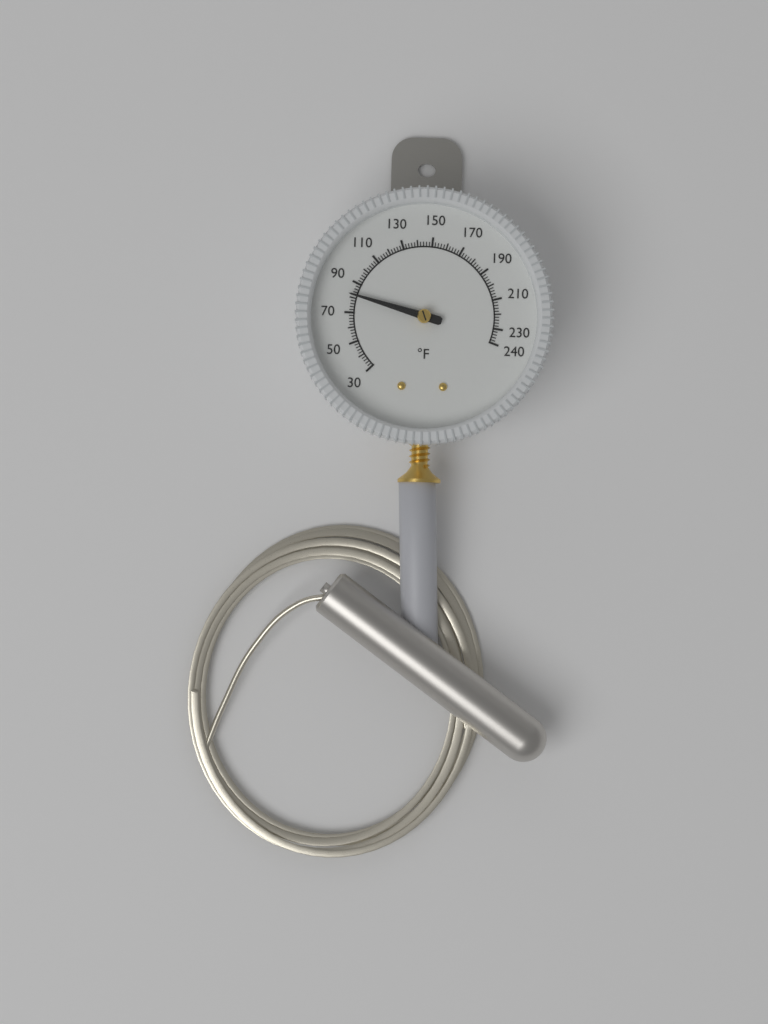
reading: 82 °F
